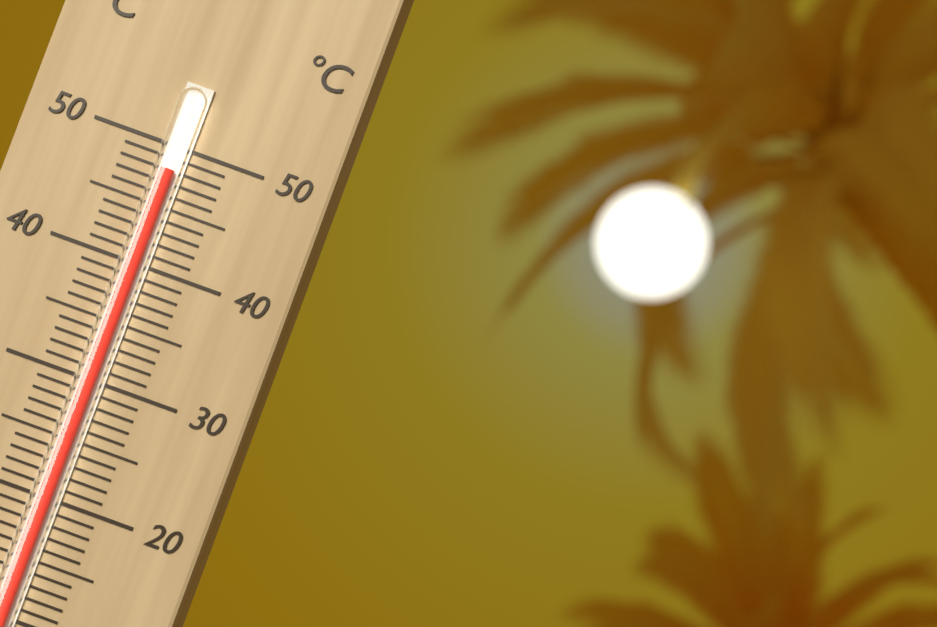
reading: 48 °C
